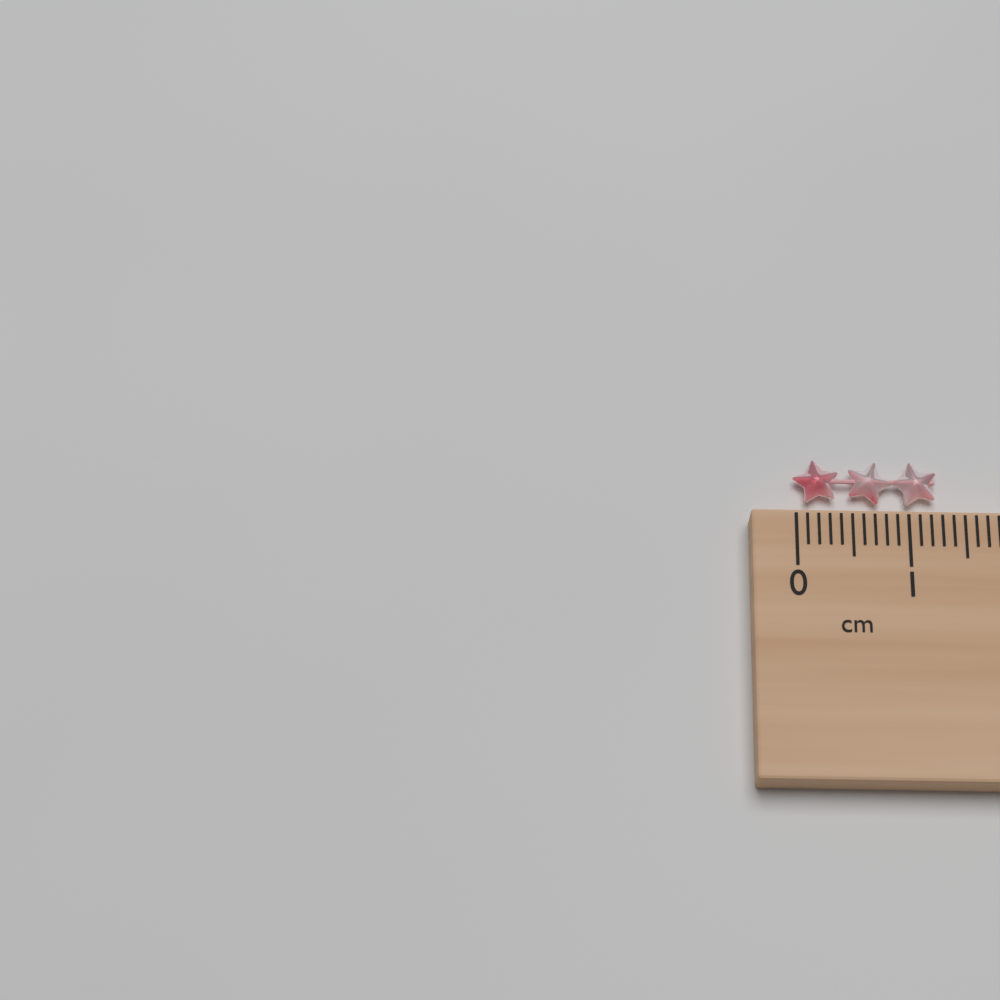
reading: 1.3 cm
